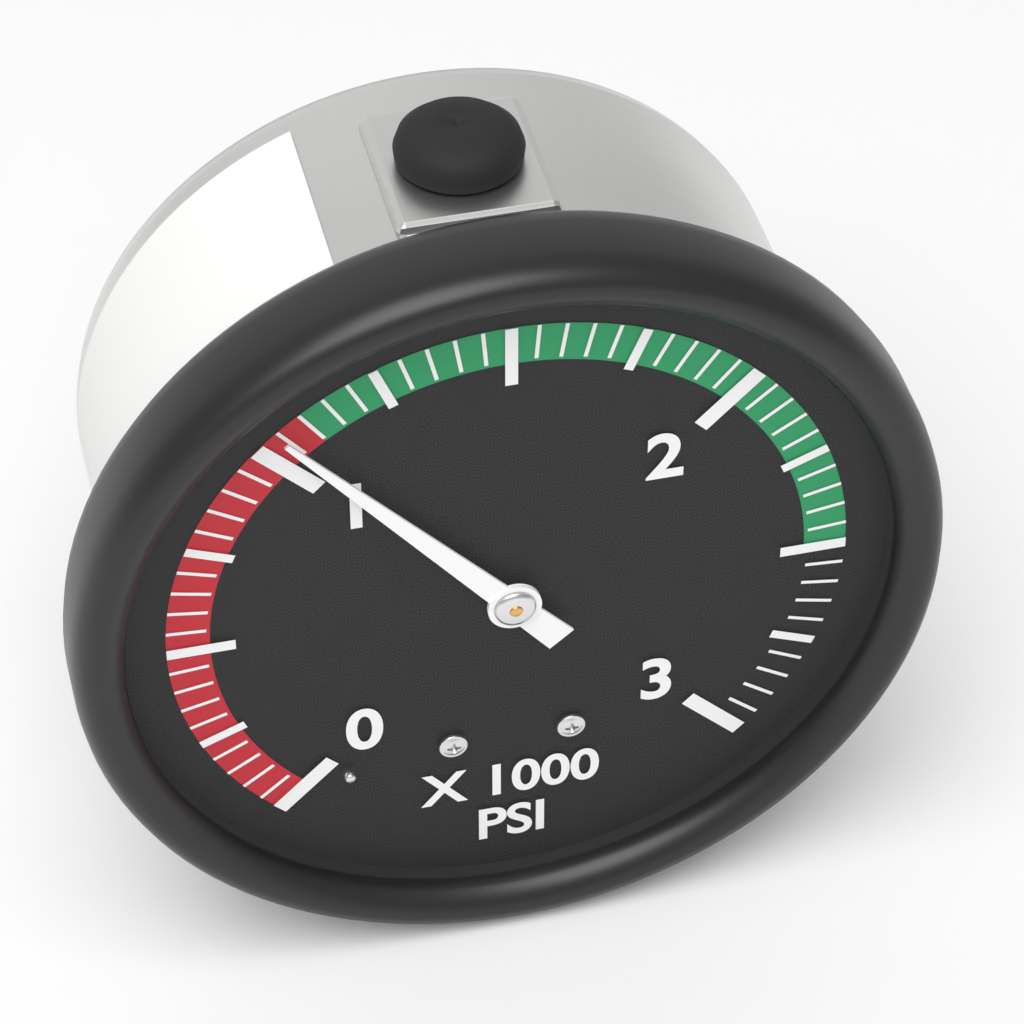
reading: 1050 psi
